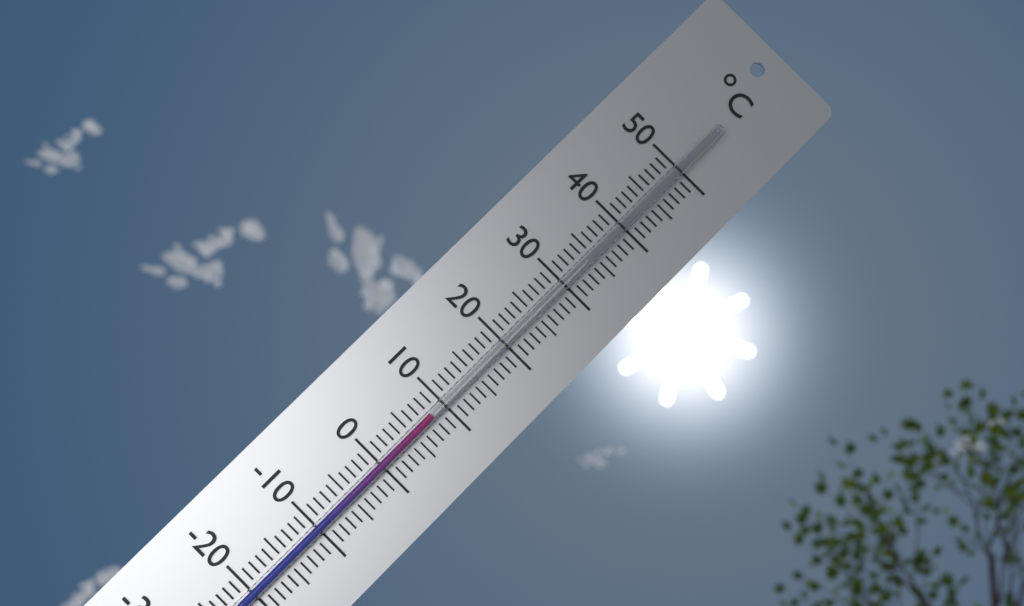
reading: 8 °C
